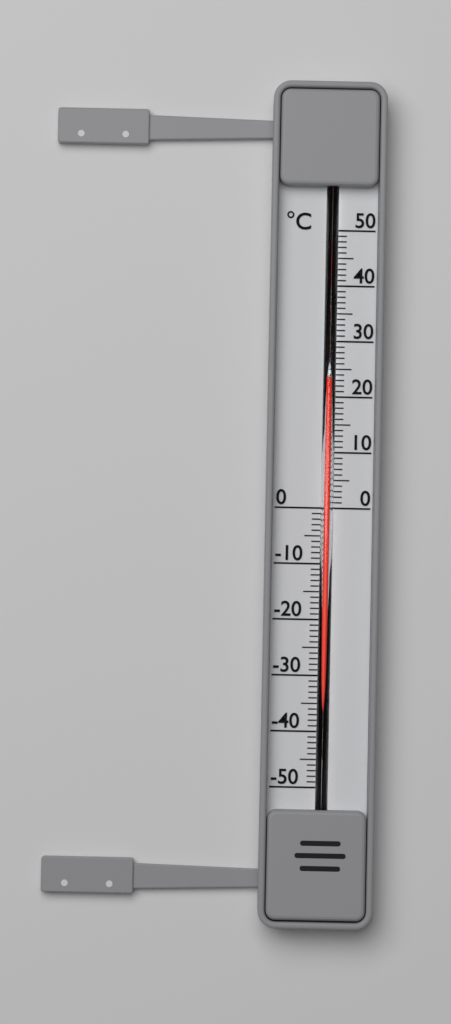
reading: 23 °C
